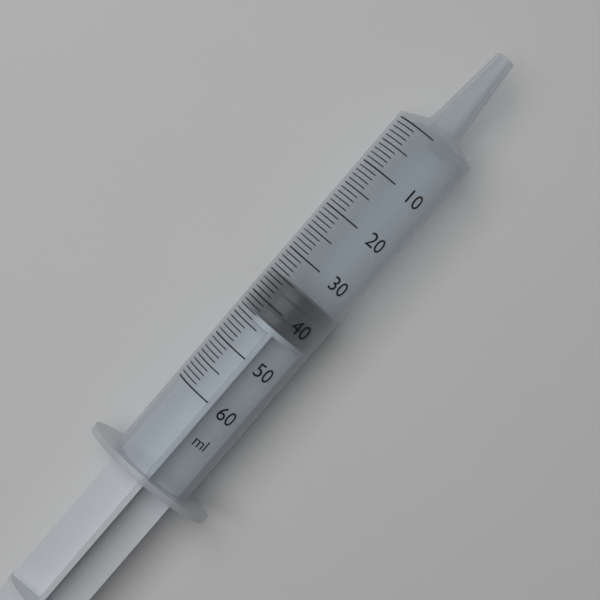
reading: 35 ml
